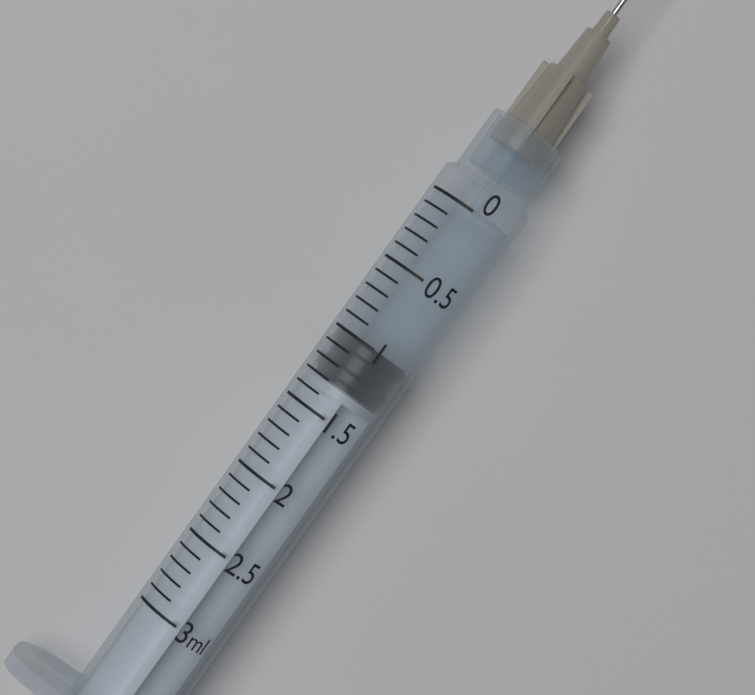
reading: 1.0 ml
